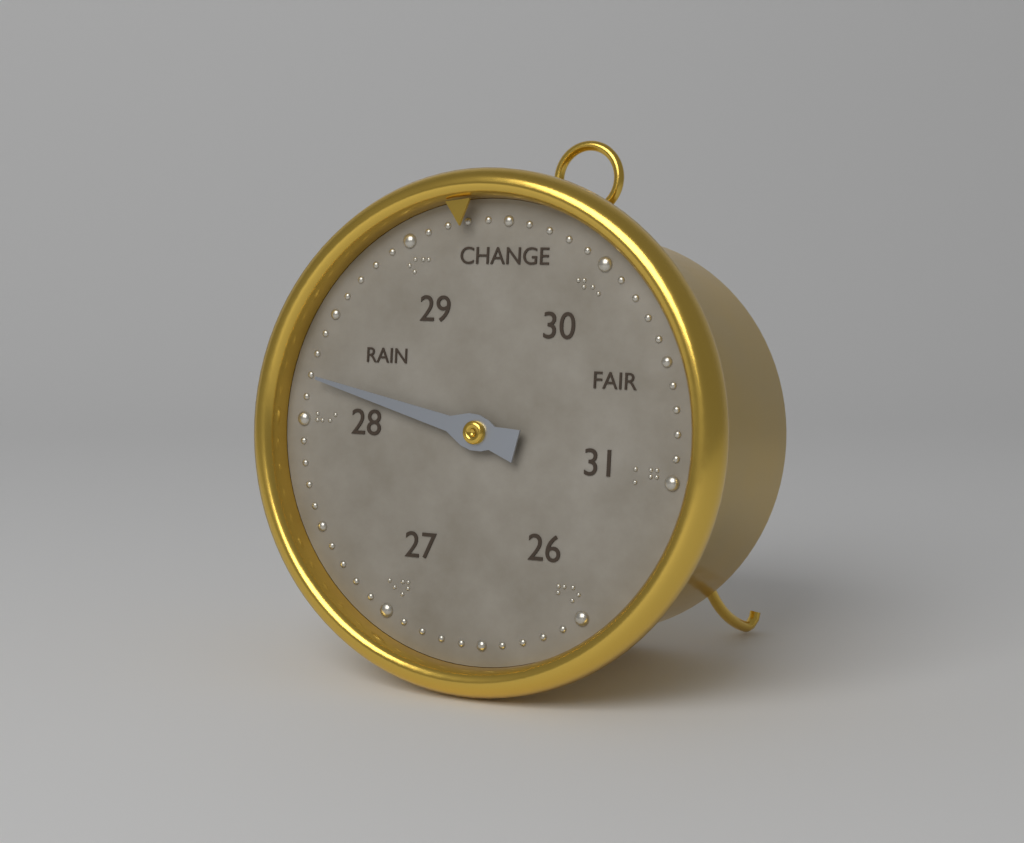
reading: 28.2 (no unit)
